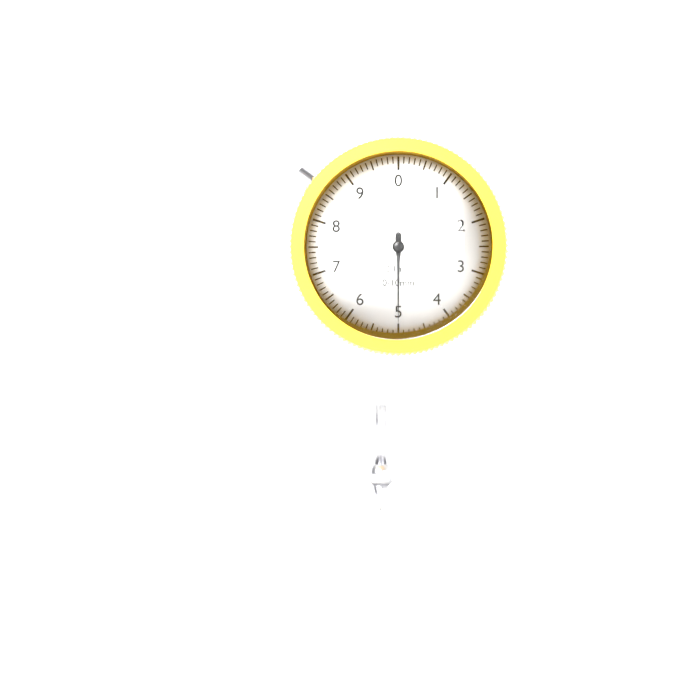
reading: 5.0 mm
